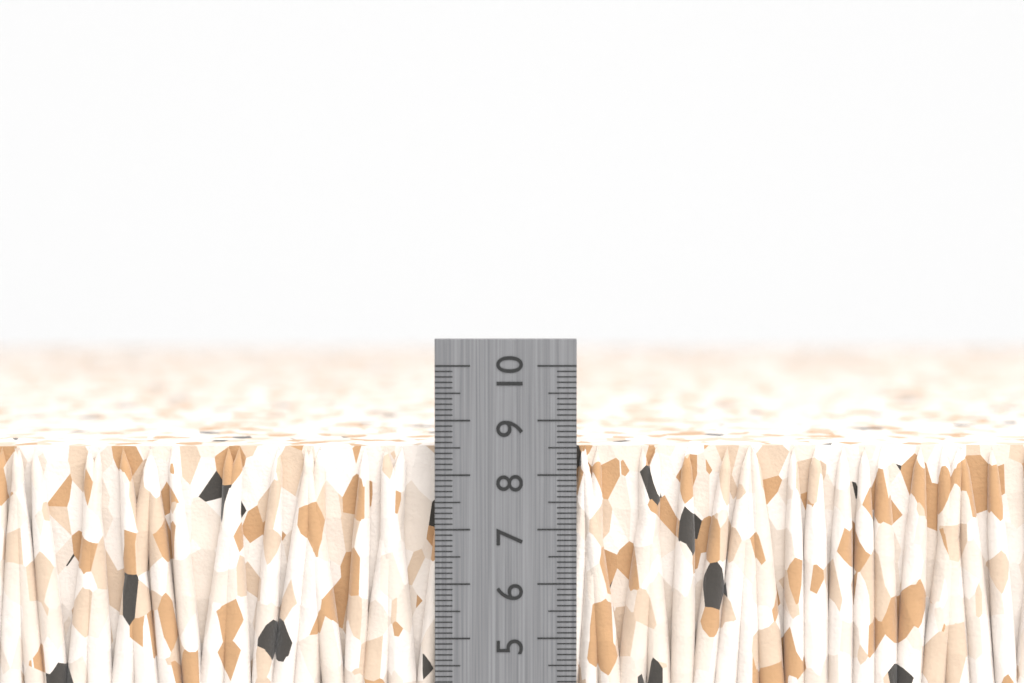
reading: 8.5 cm
